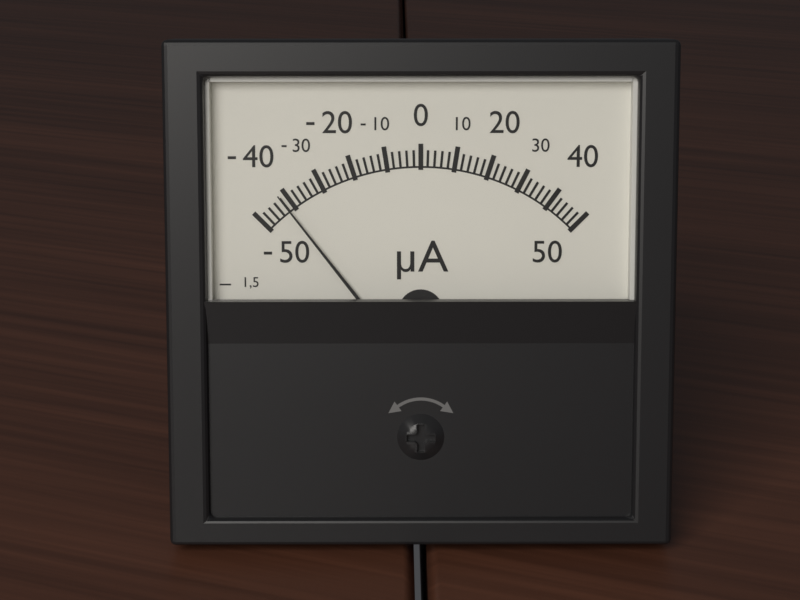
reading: -42 µA
